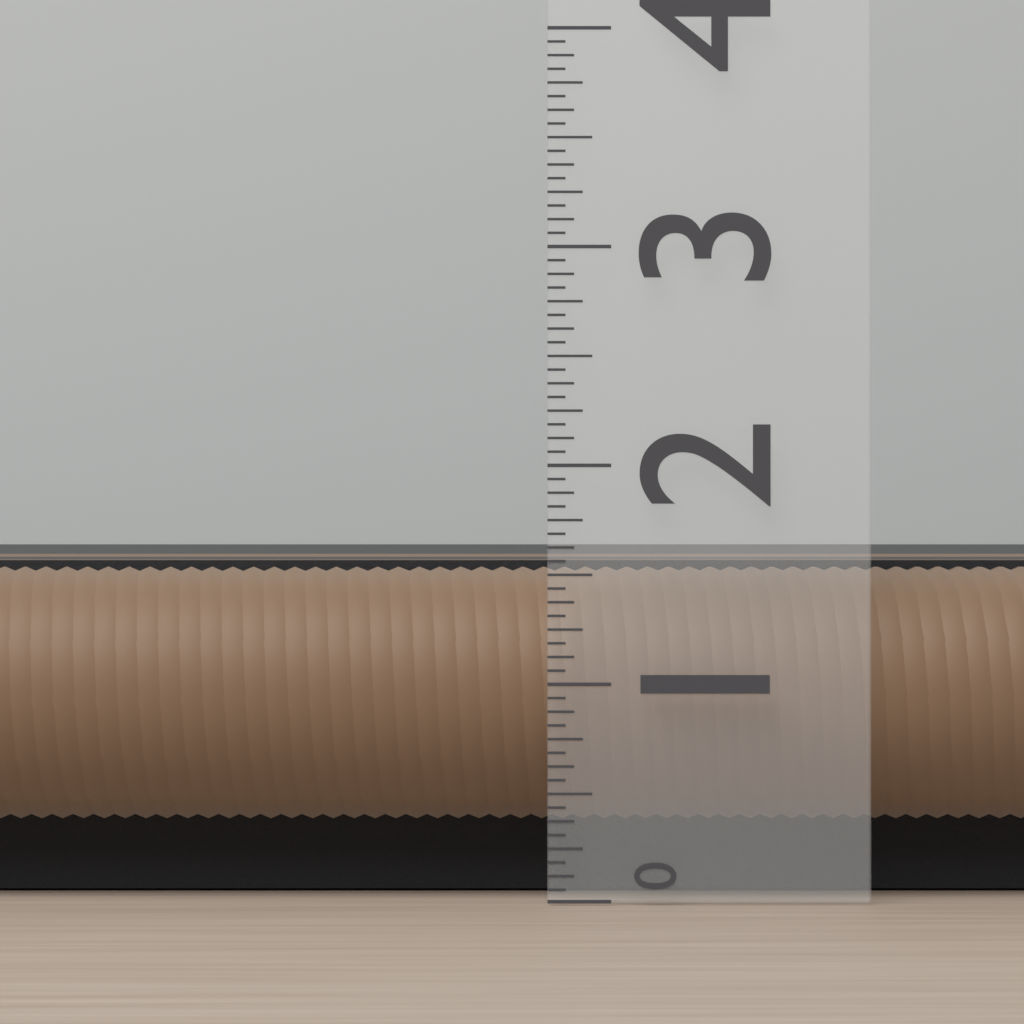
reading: 1.5625 (no unit)
